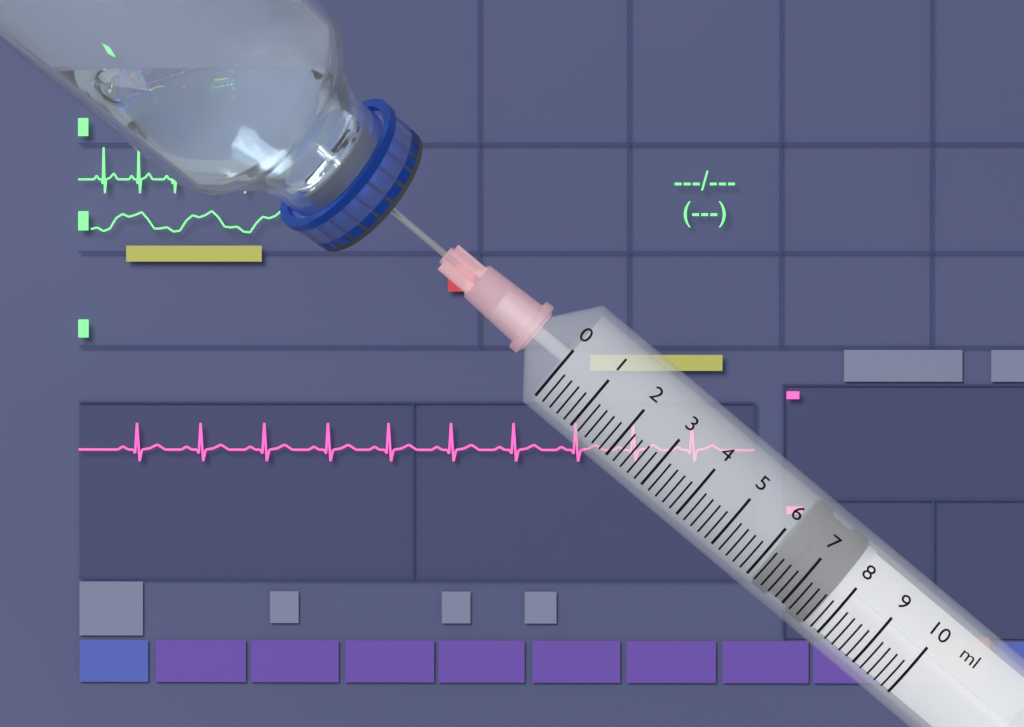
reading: 6.2 ml
